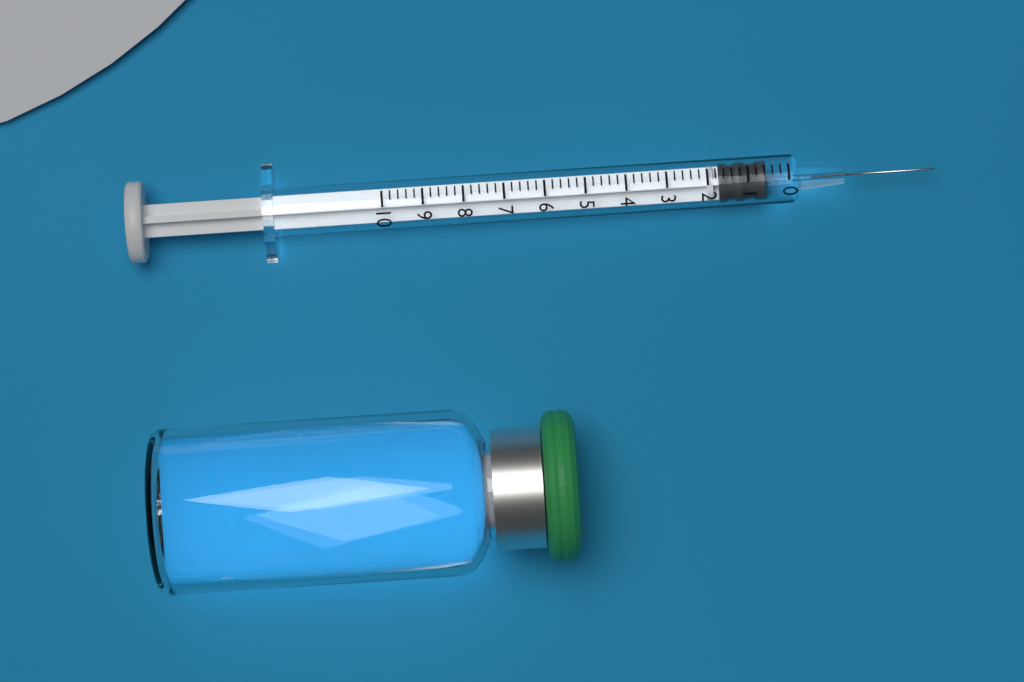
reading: 0.6 (no unit)
